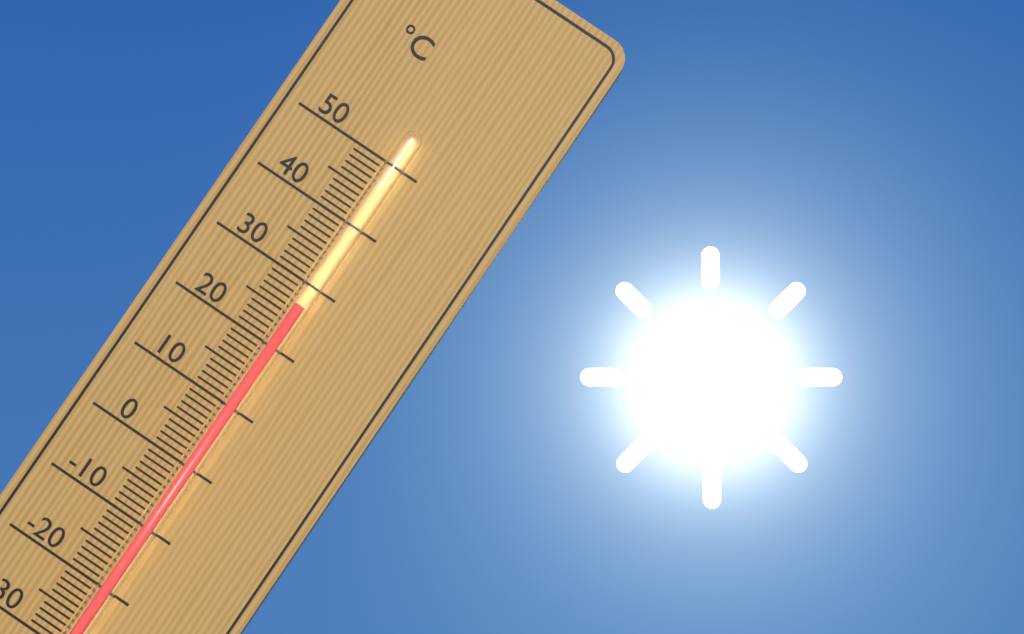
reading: 27 °C
